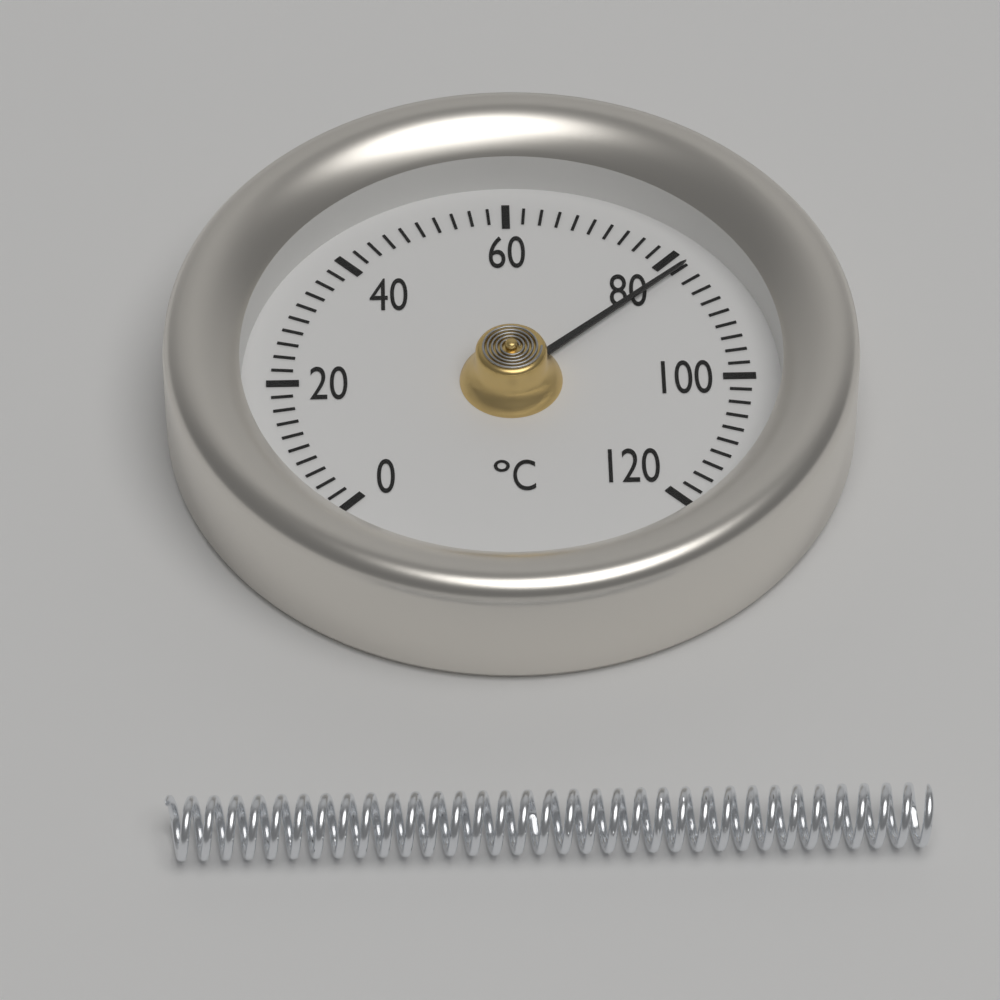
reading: 82 °C
